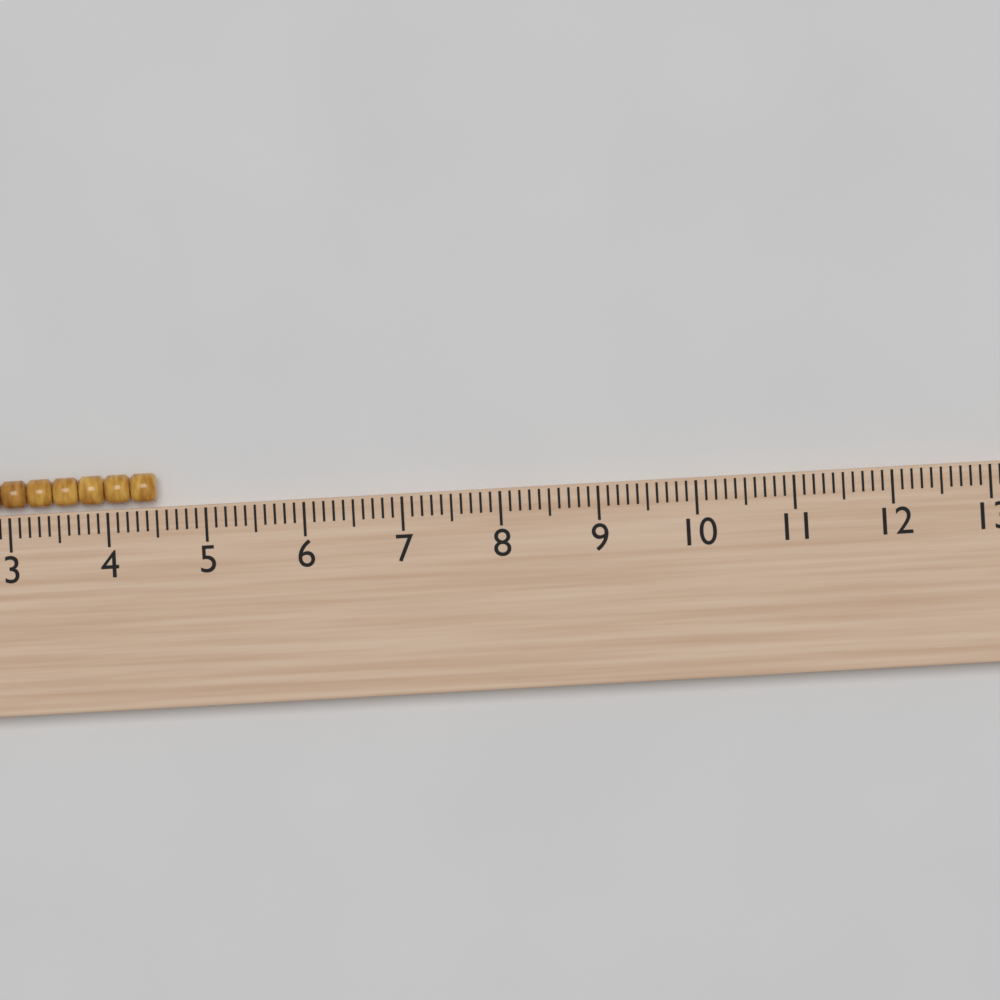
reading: 4.5 cm
